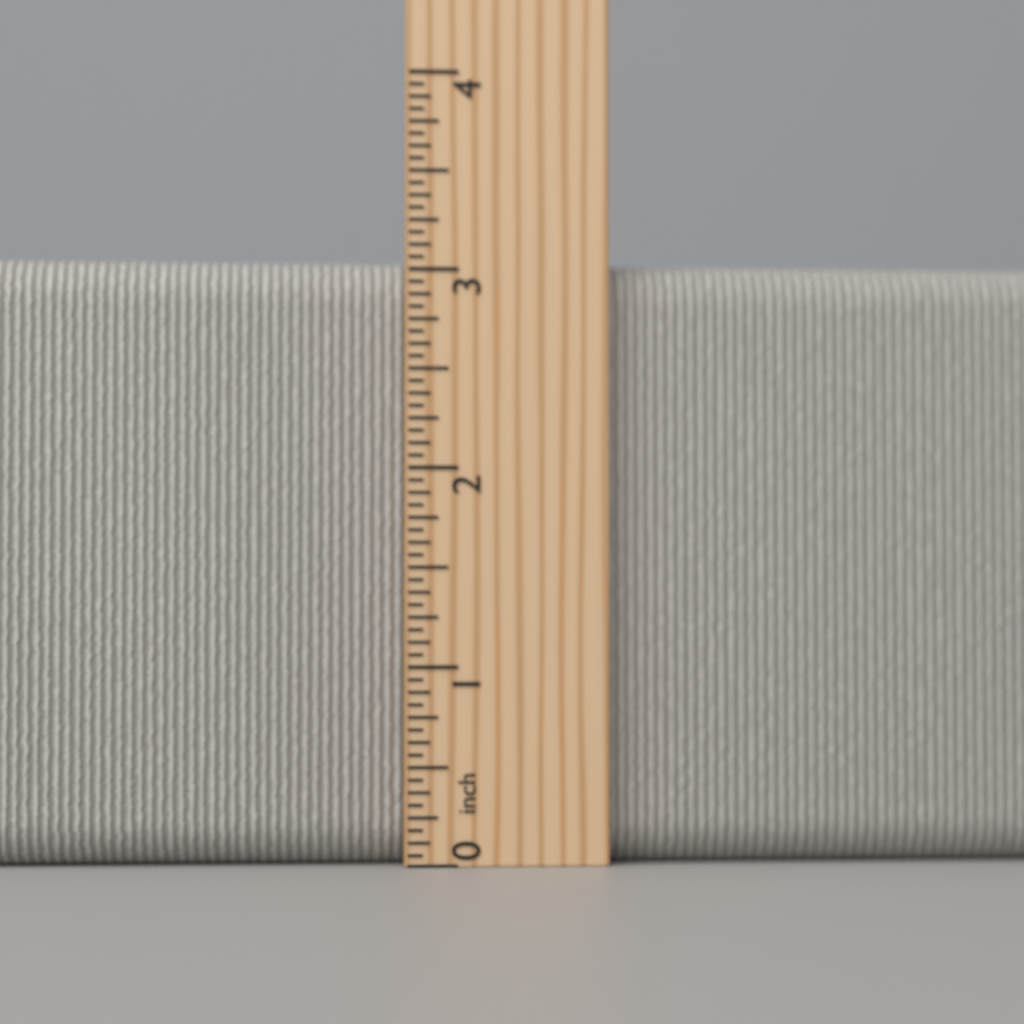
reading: 3.0625 inch
